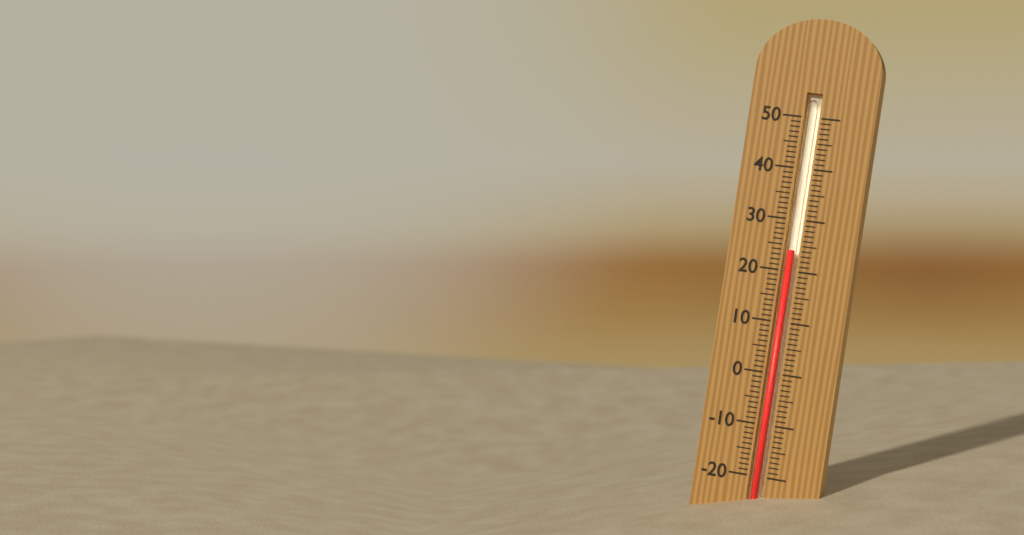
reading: 24 (no unit)
